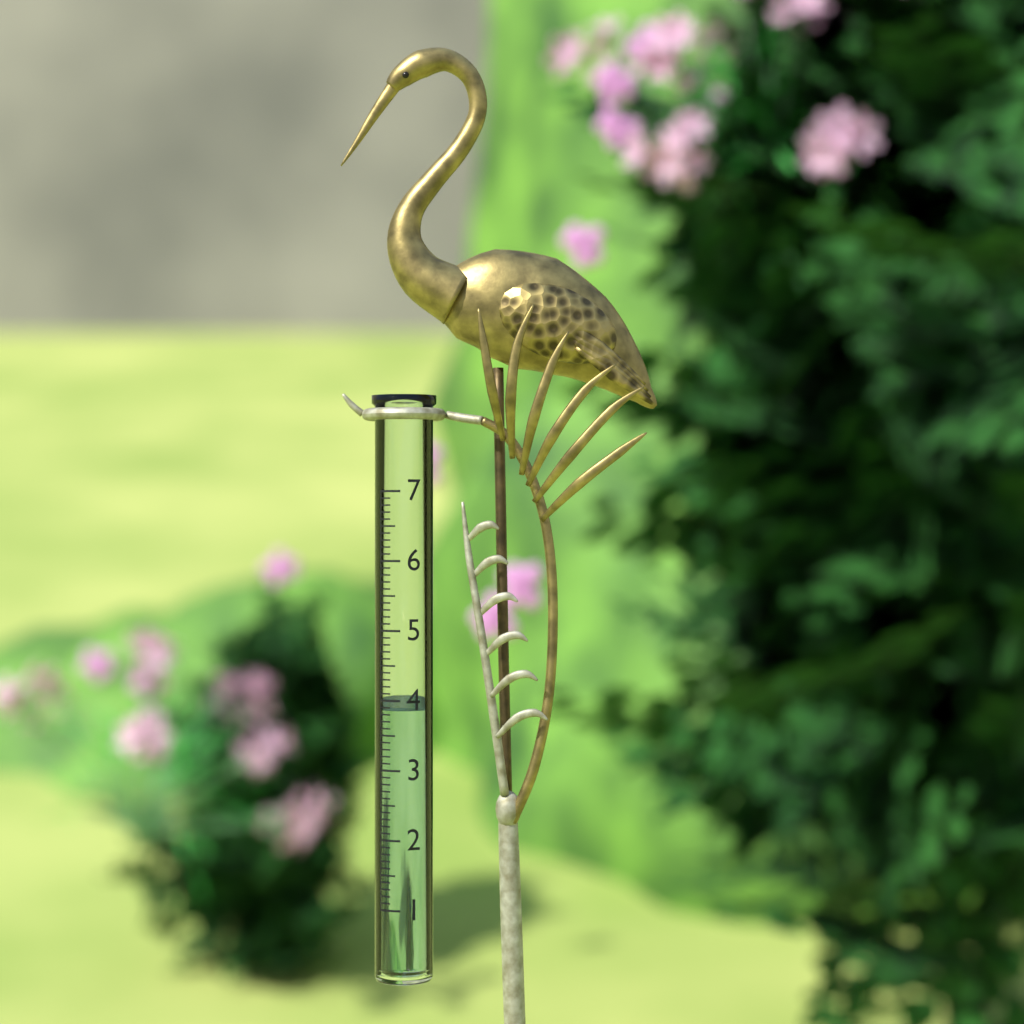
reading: 3.9 (no unit)
